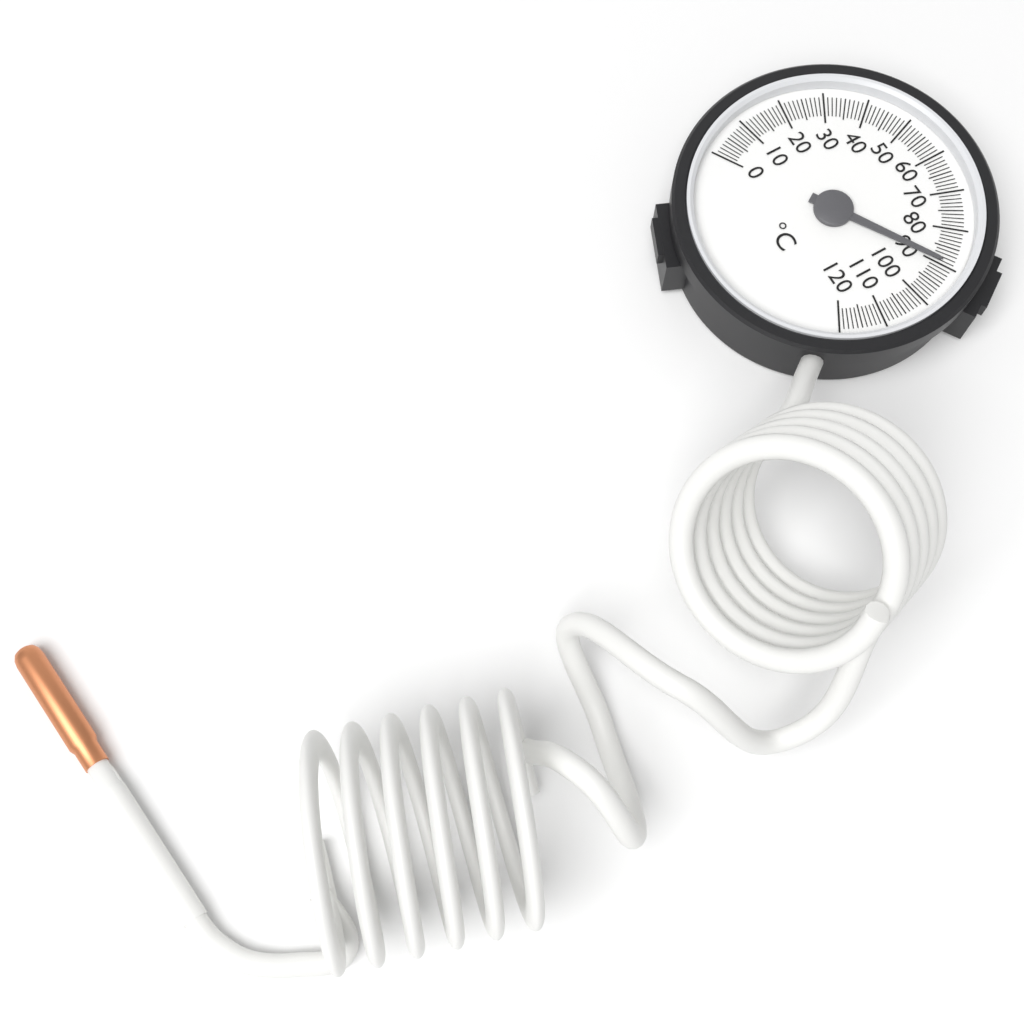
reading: 89 °C
